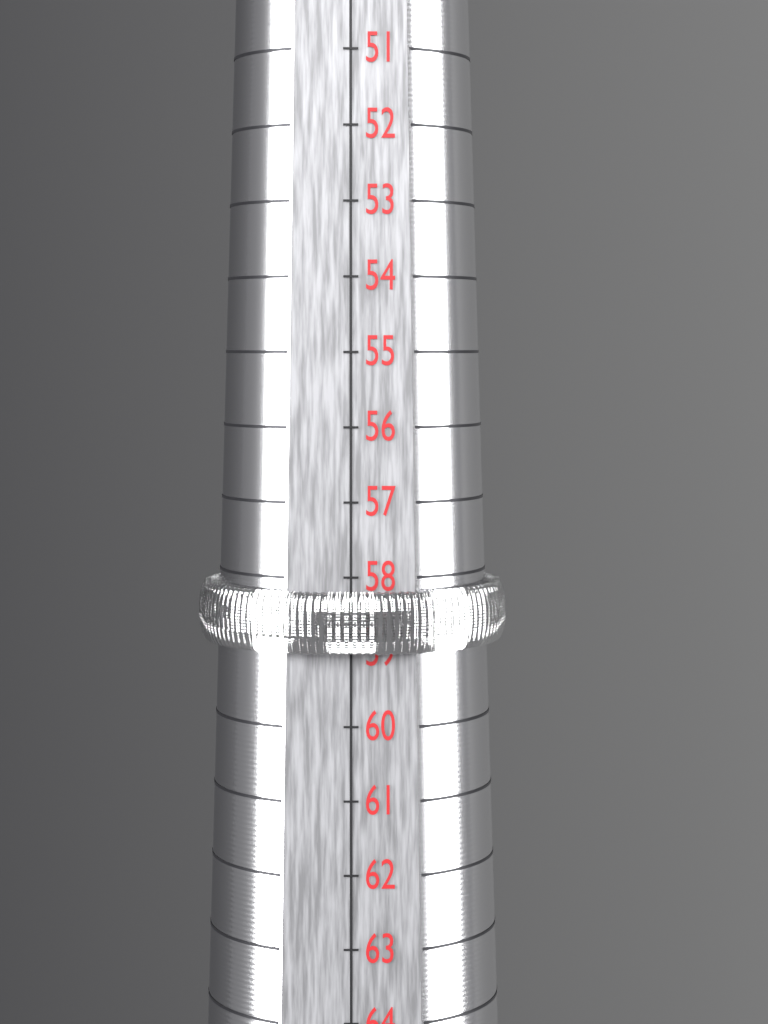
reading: 59 mm
